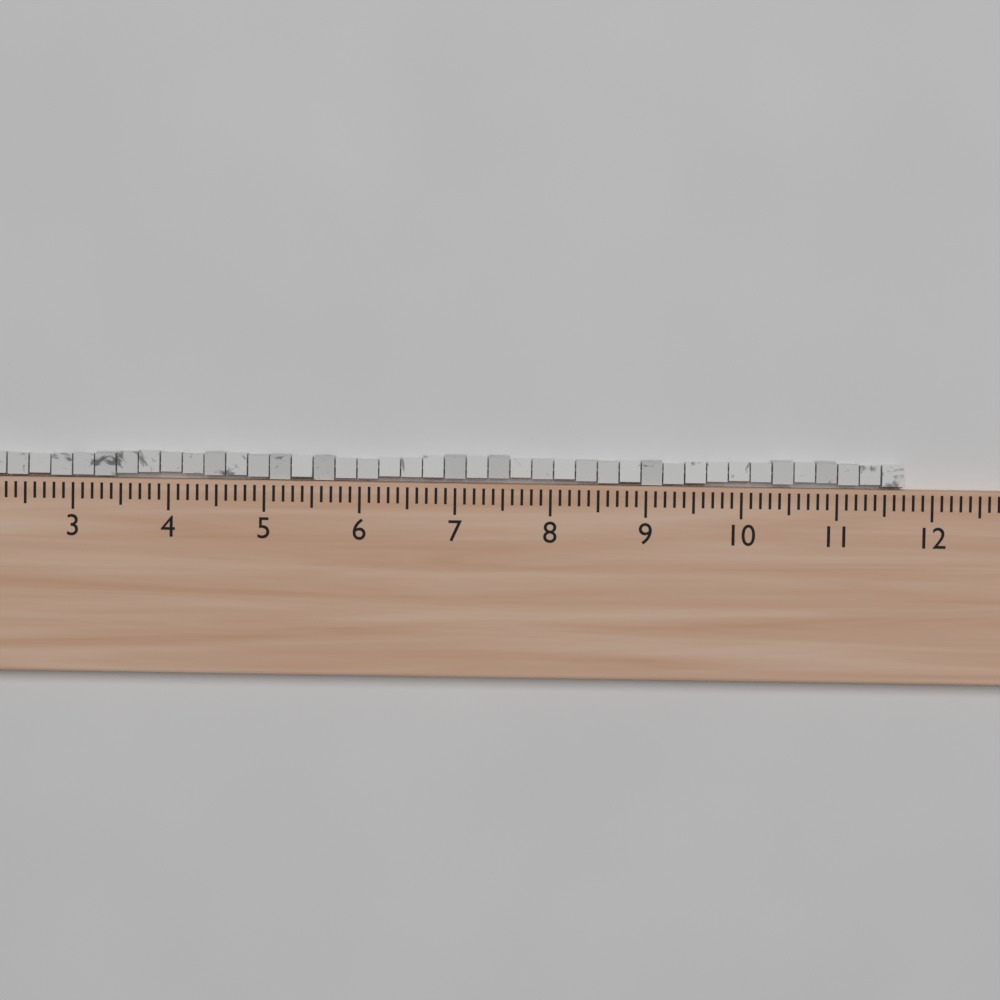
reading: 11.7 (no unit)
